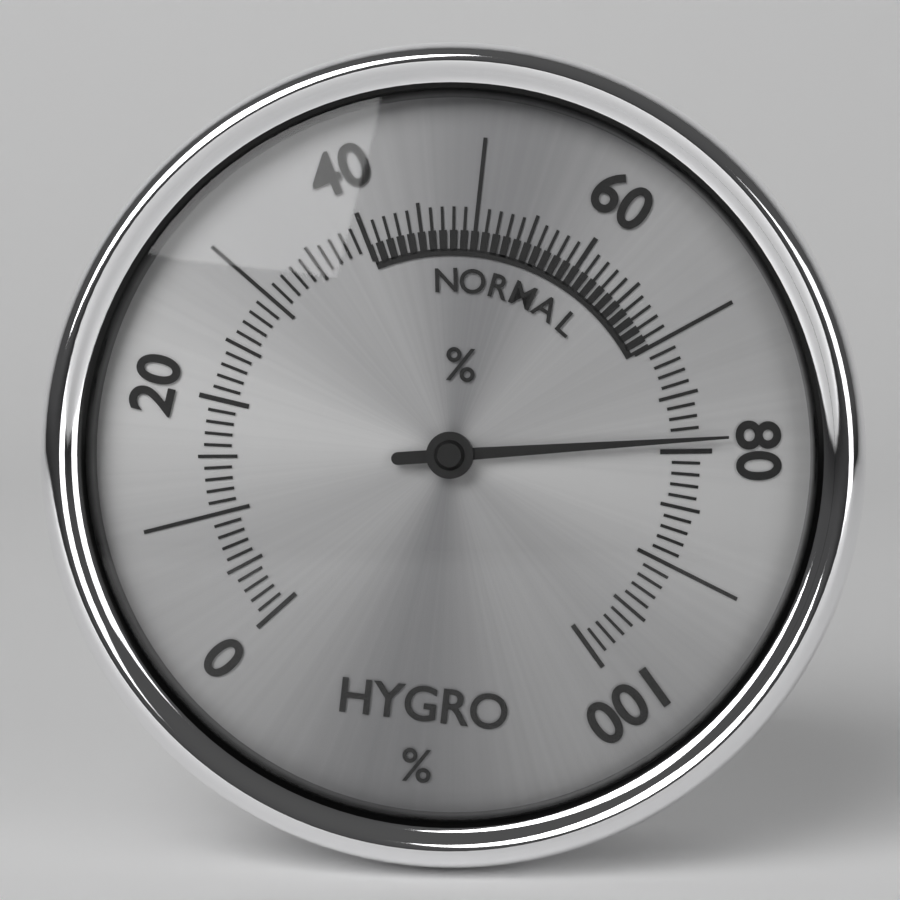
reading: 79 %
